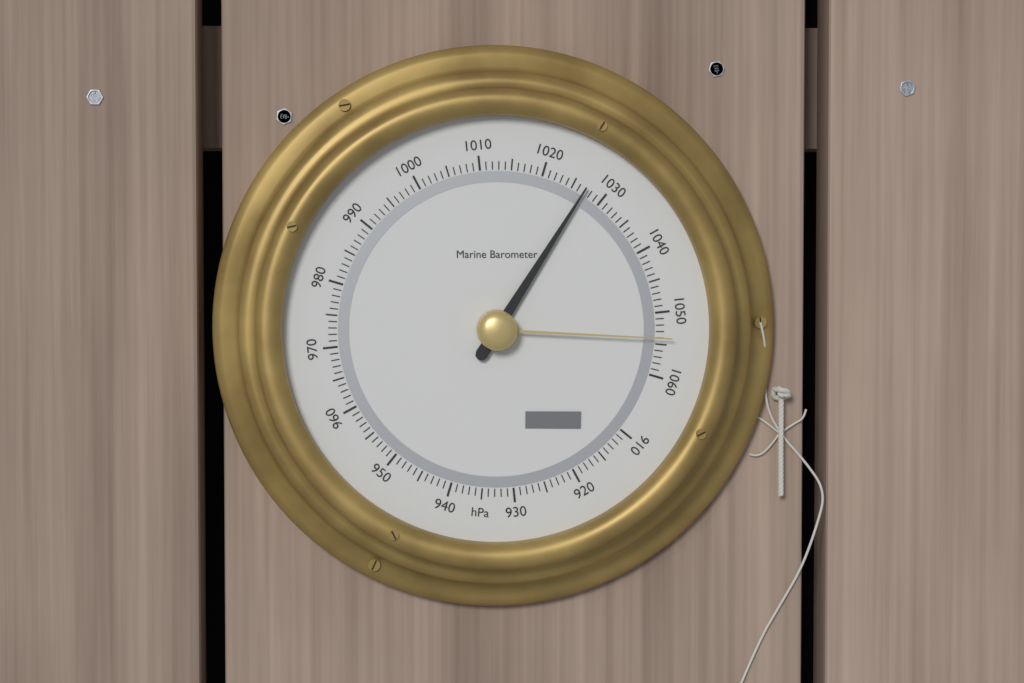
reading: 1027 hPa
